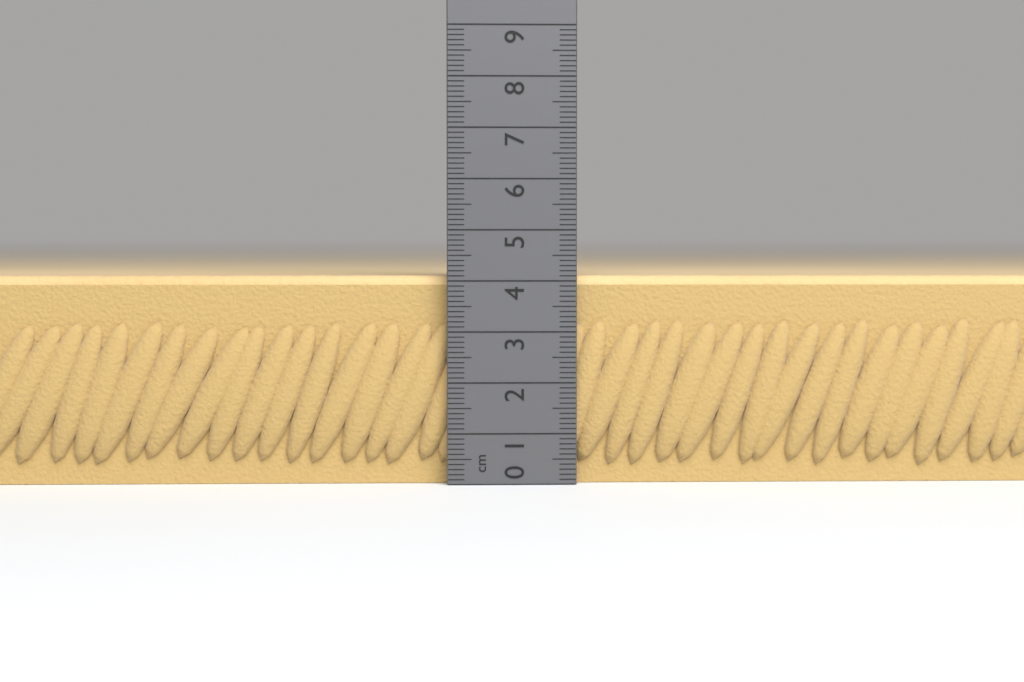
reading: 4.1 cm
